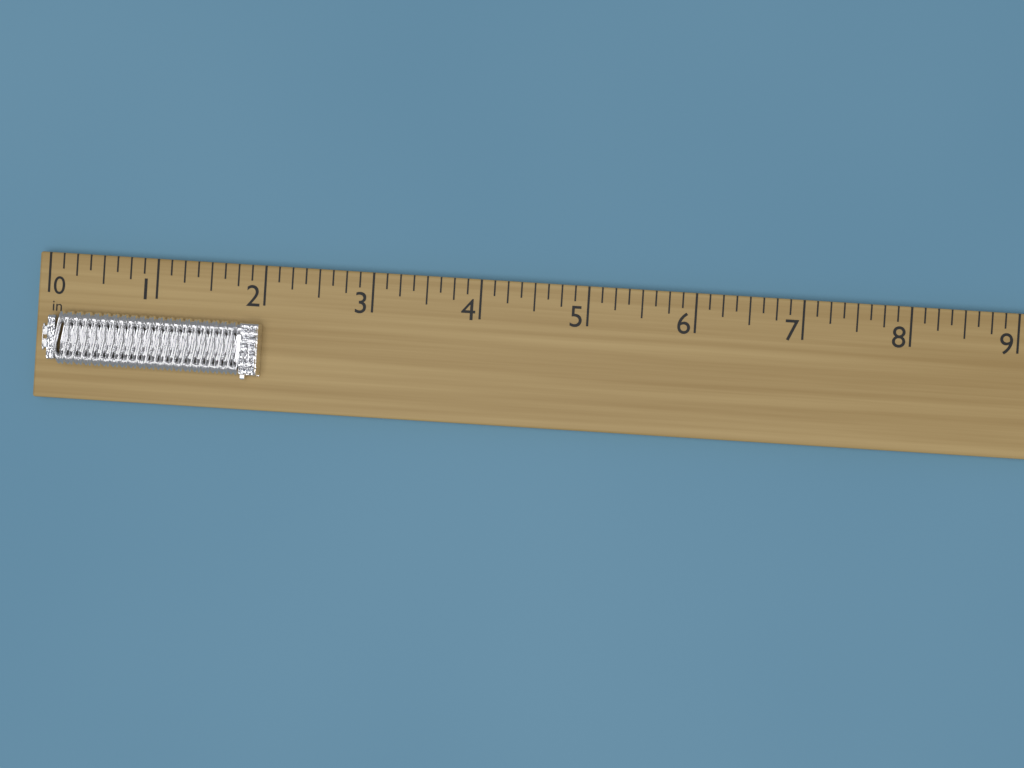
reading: 2.000 in
